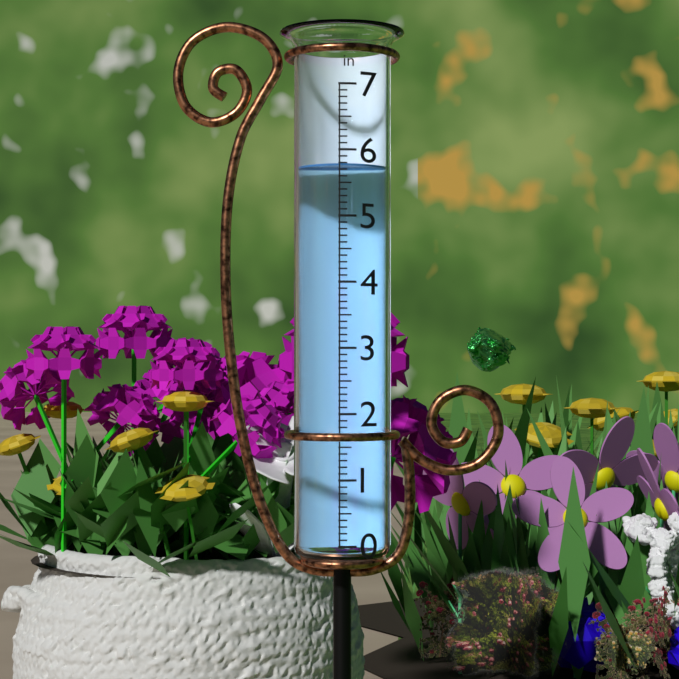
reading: 5.8 in
